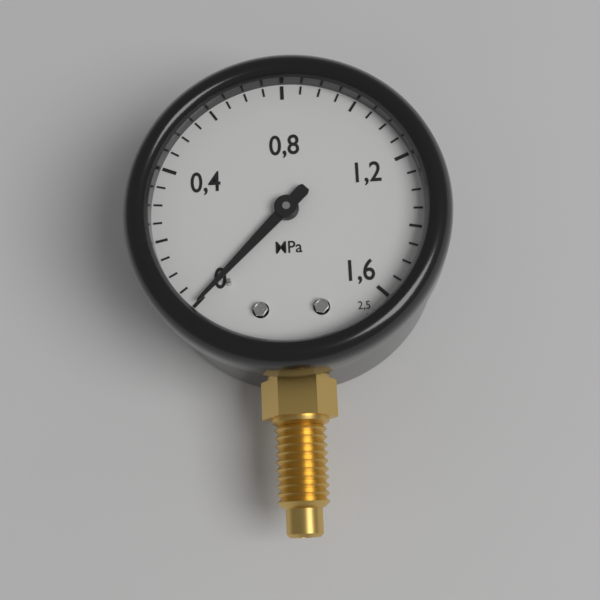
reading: 0.00 MPa
